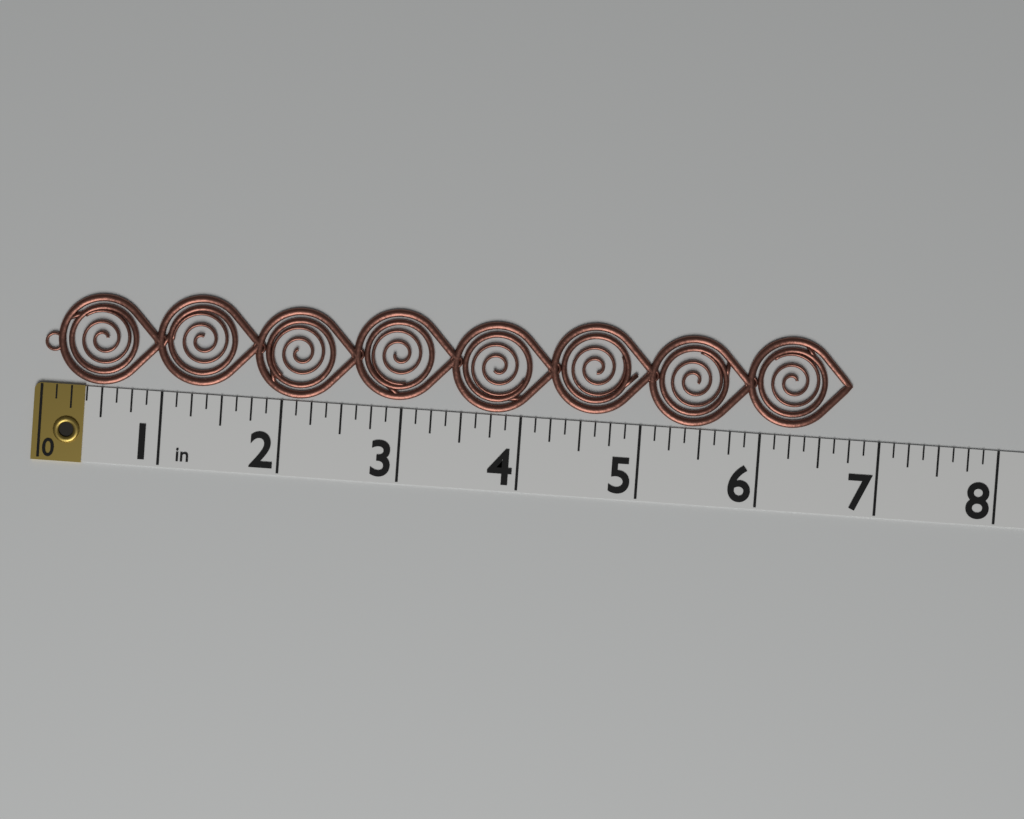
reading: 6.750 in
